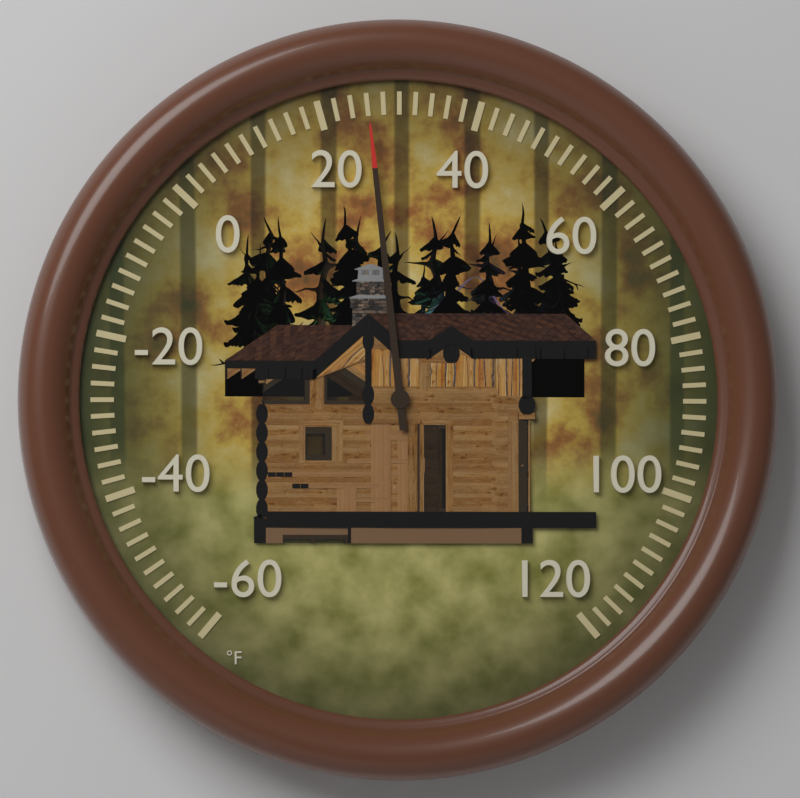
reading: 26 °F
